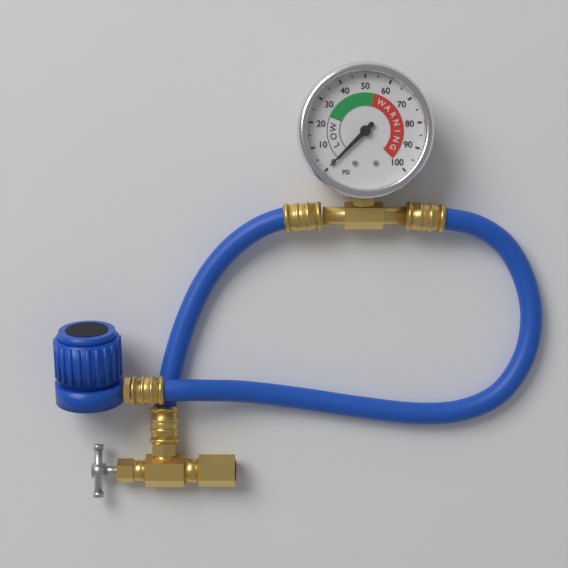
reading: 0 psi
